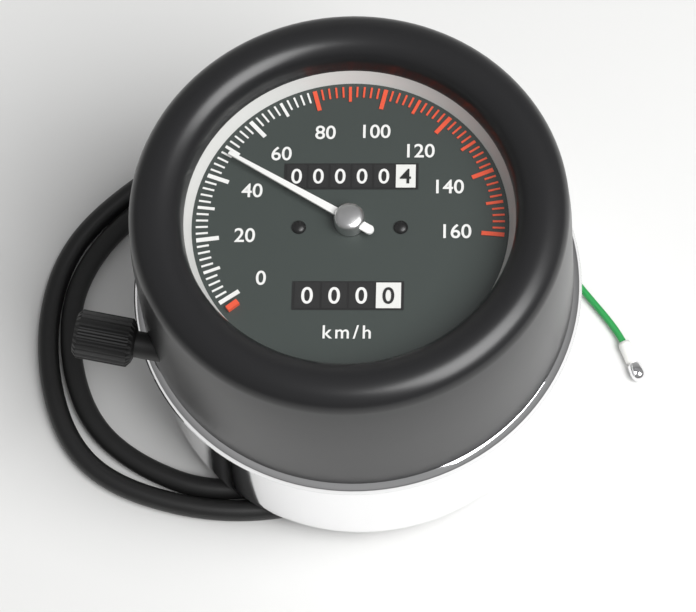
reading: 48 km/h
